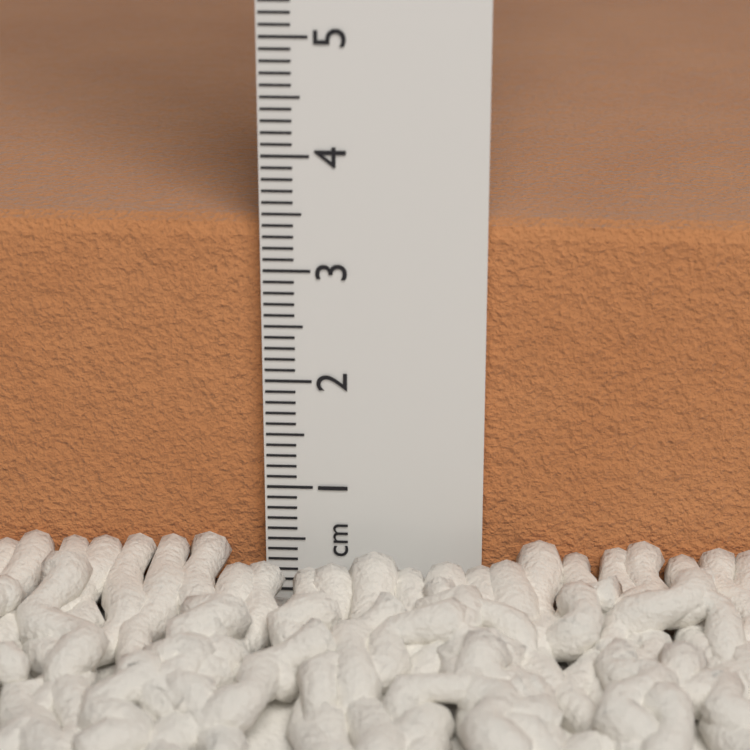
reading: 3.4 cm
